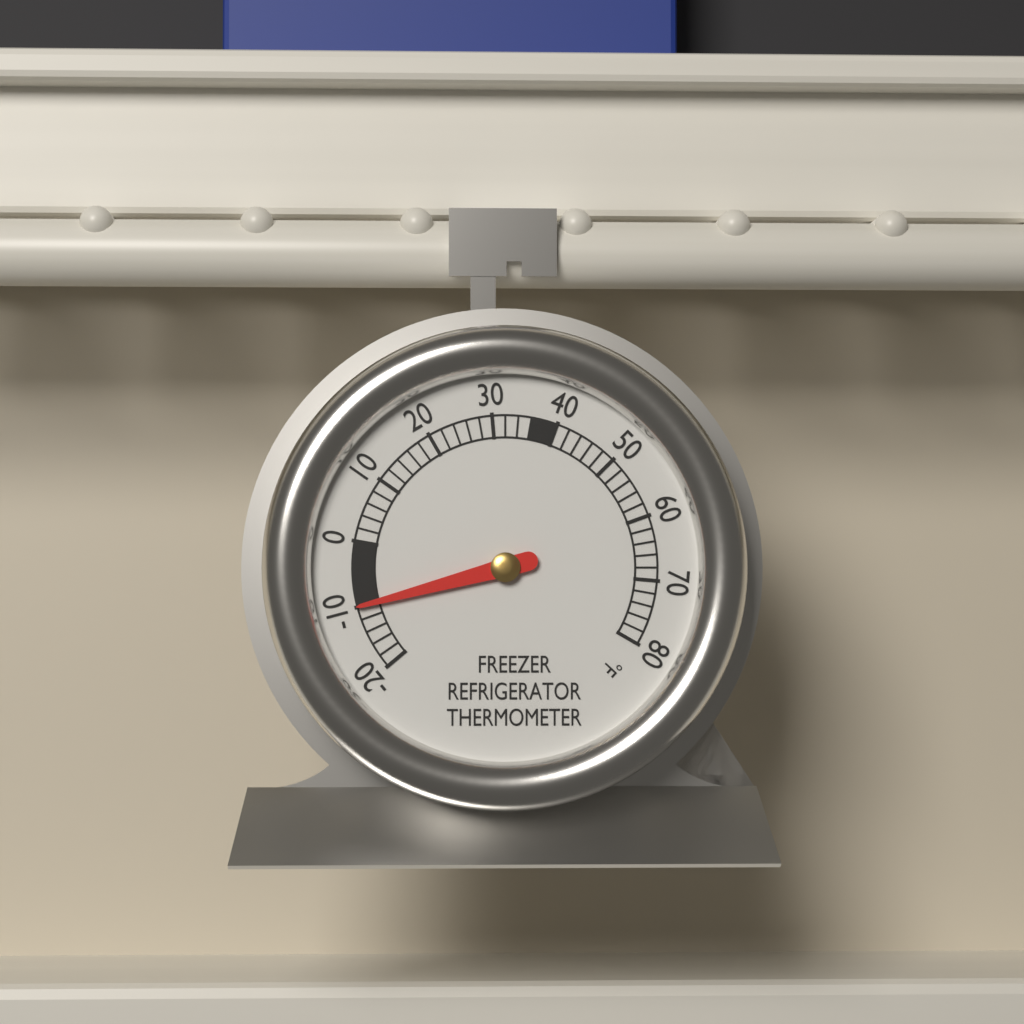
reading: -10 °F
